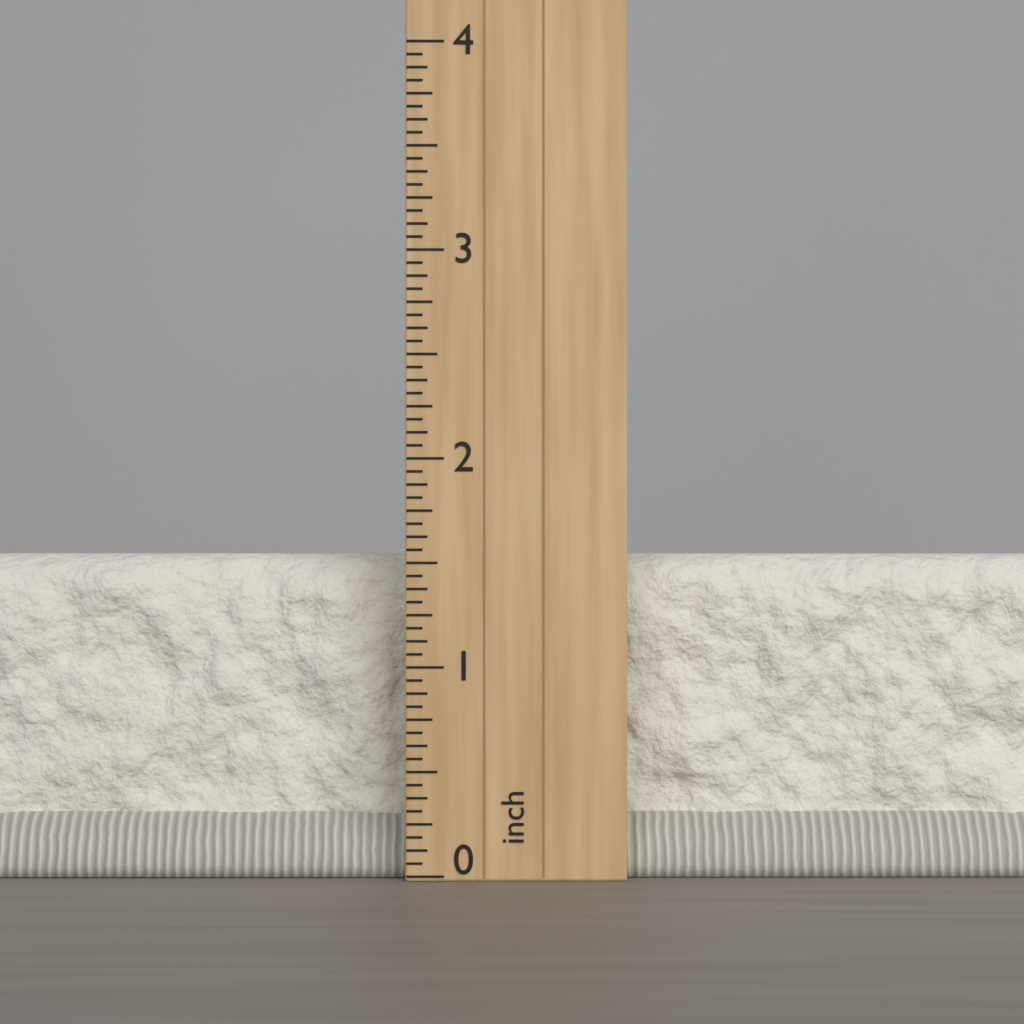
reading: 1.5625 inch
